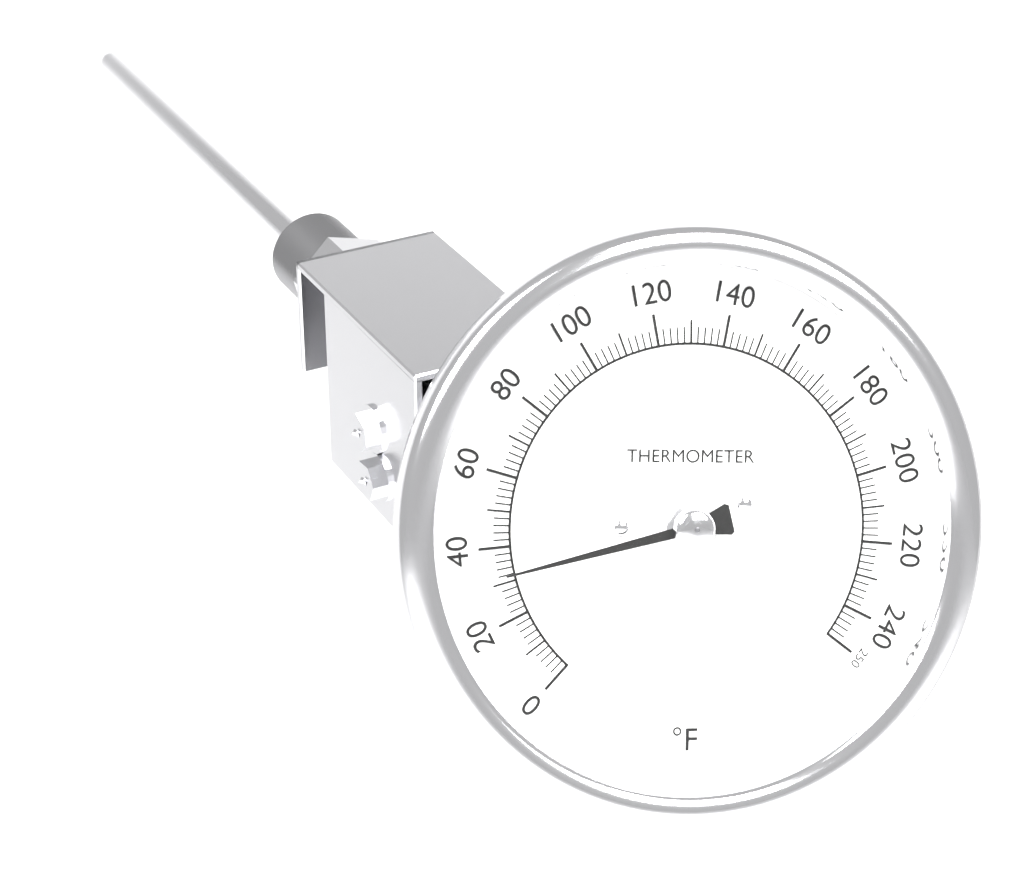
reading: 32 °F
